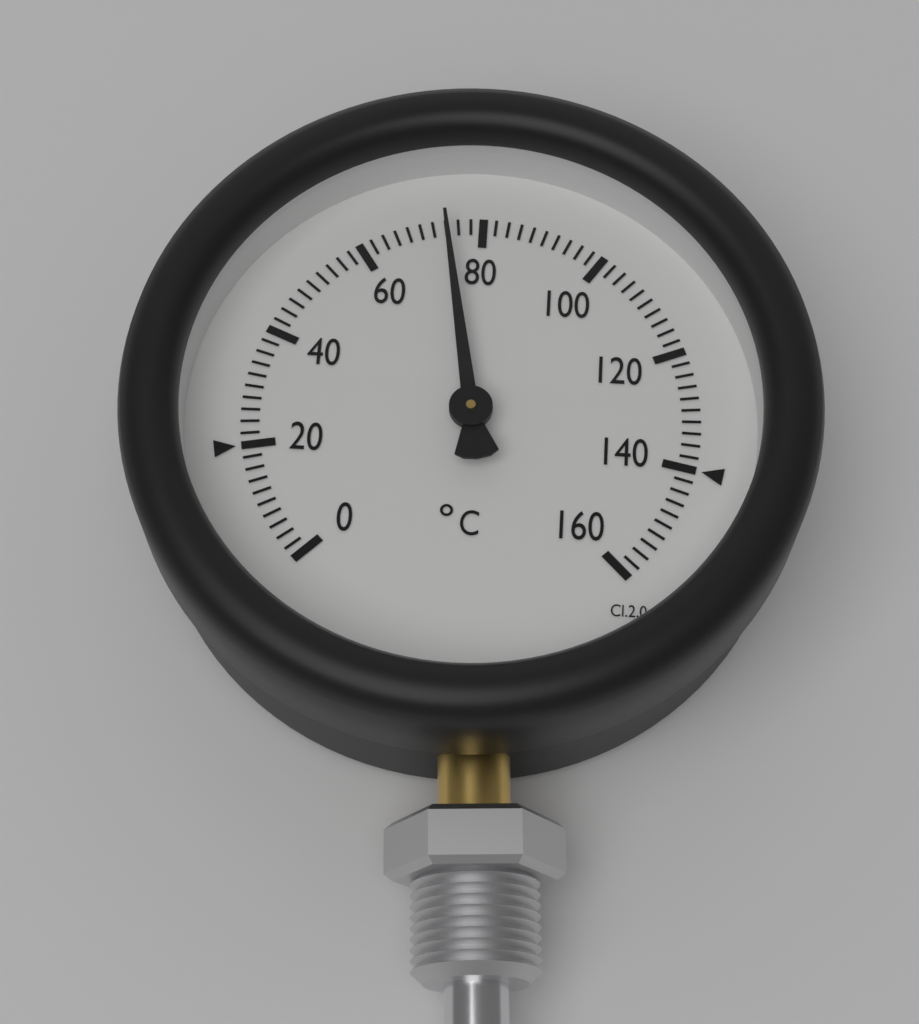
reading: 74 °C
